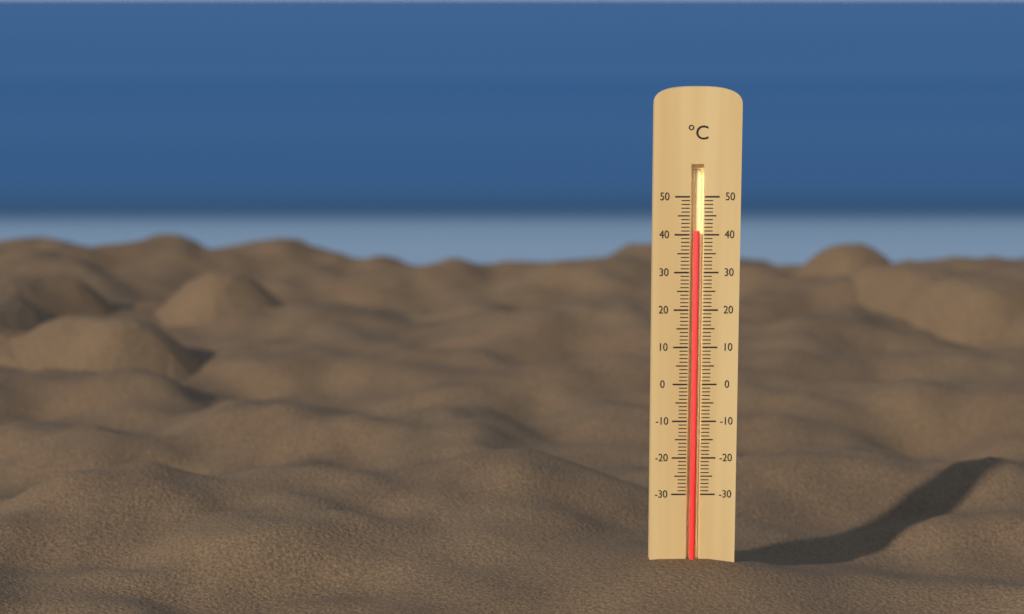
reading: 41 °C
